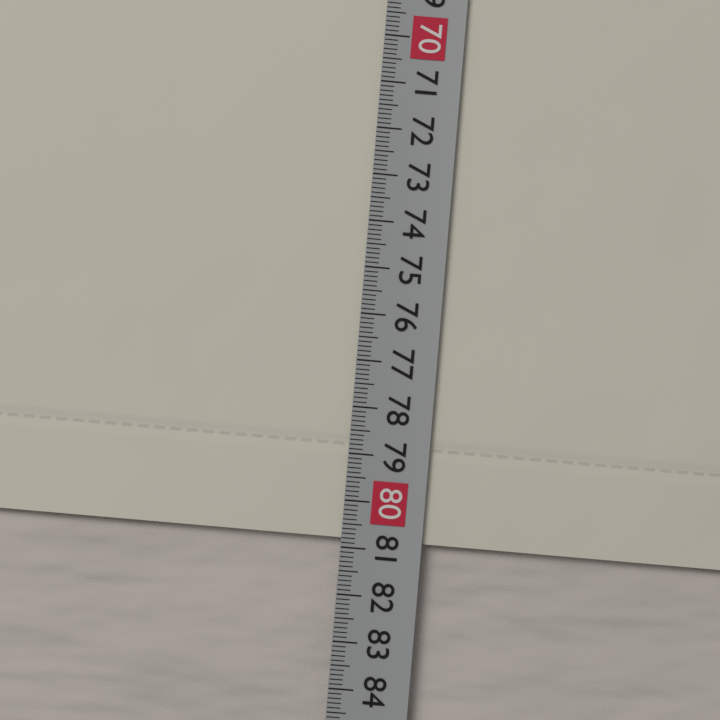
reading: 80.8 cm
